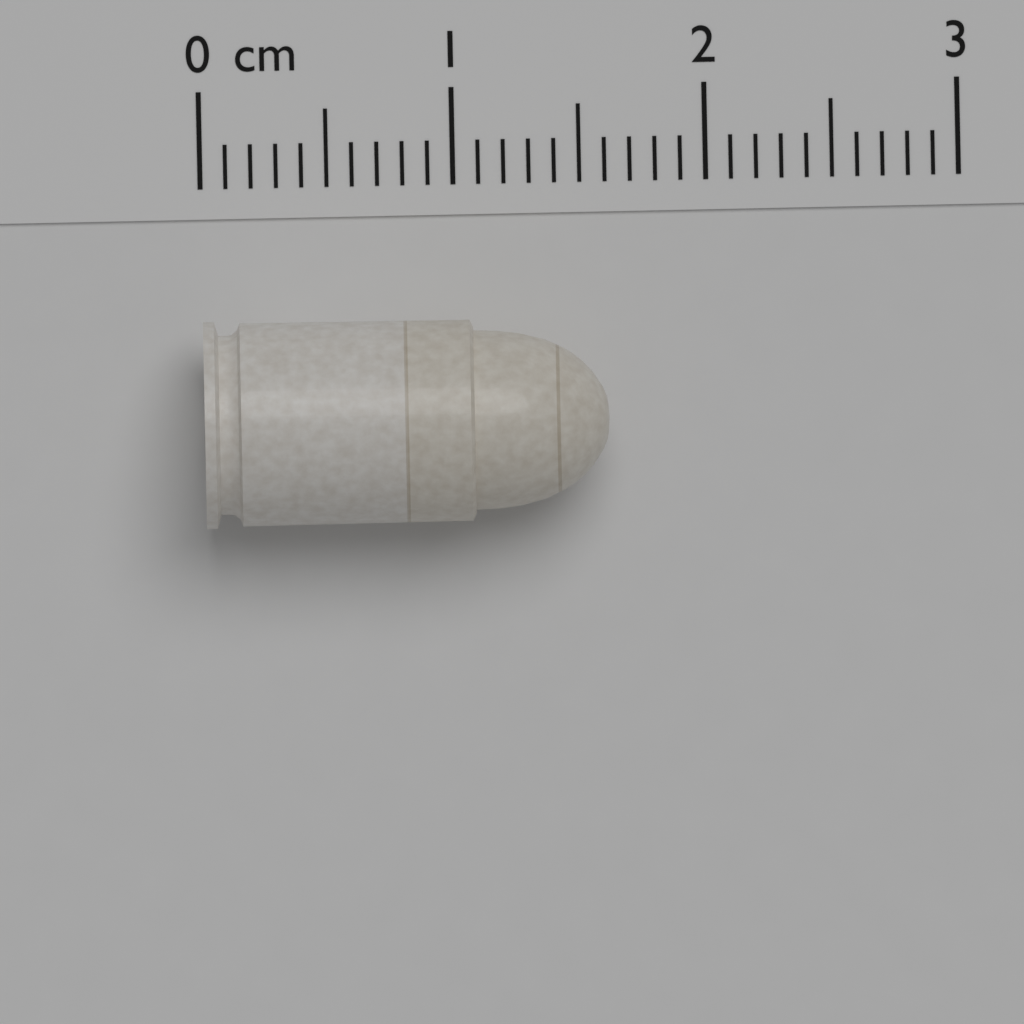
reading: 1.6 cm
